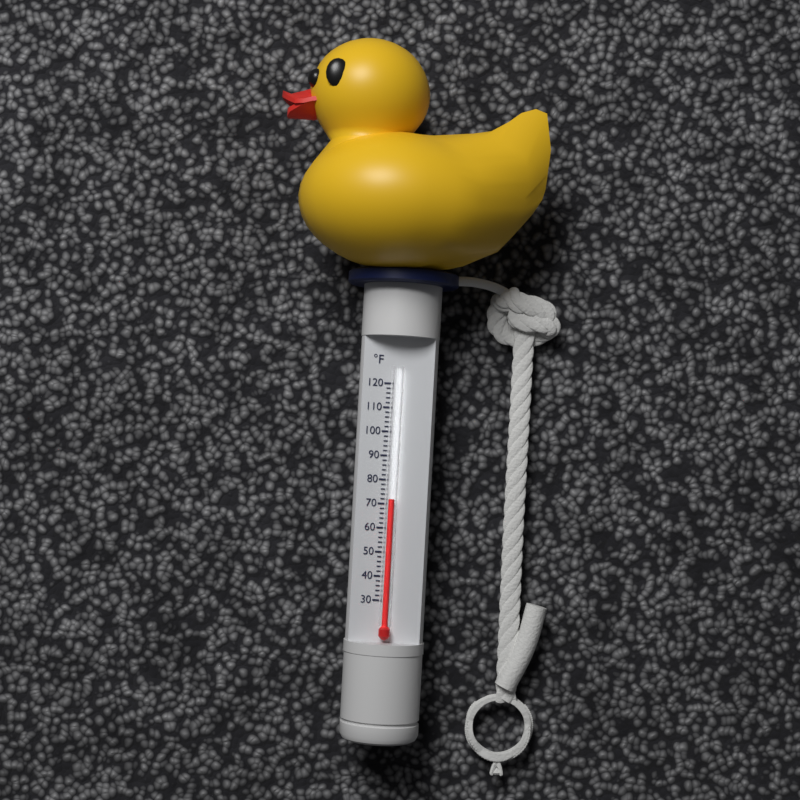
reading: 72 °F
